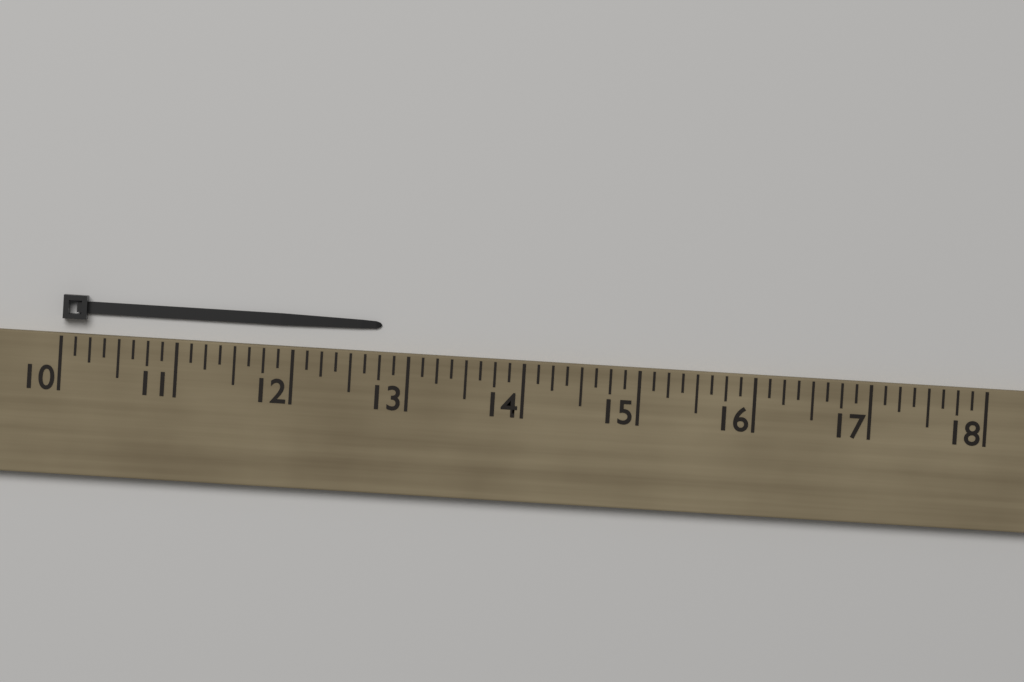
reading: 12.750 (no unit)
